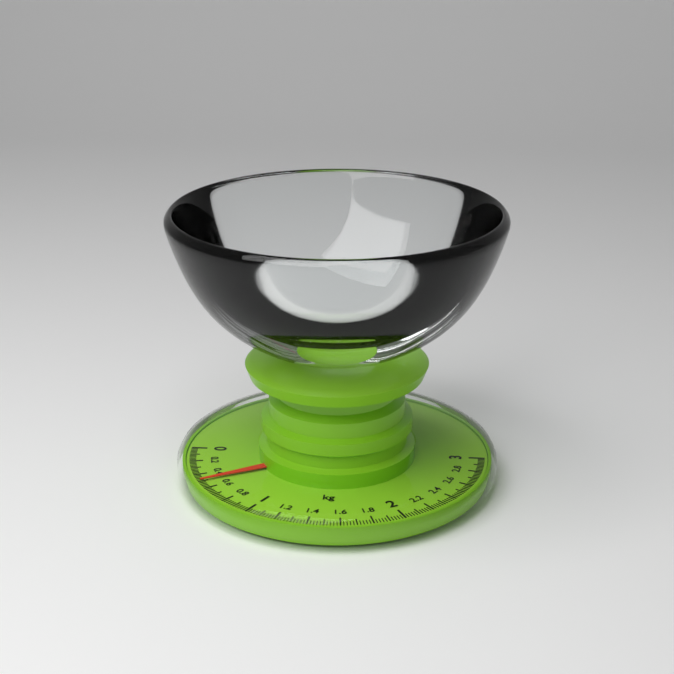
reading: 0.50 kg
